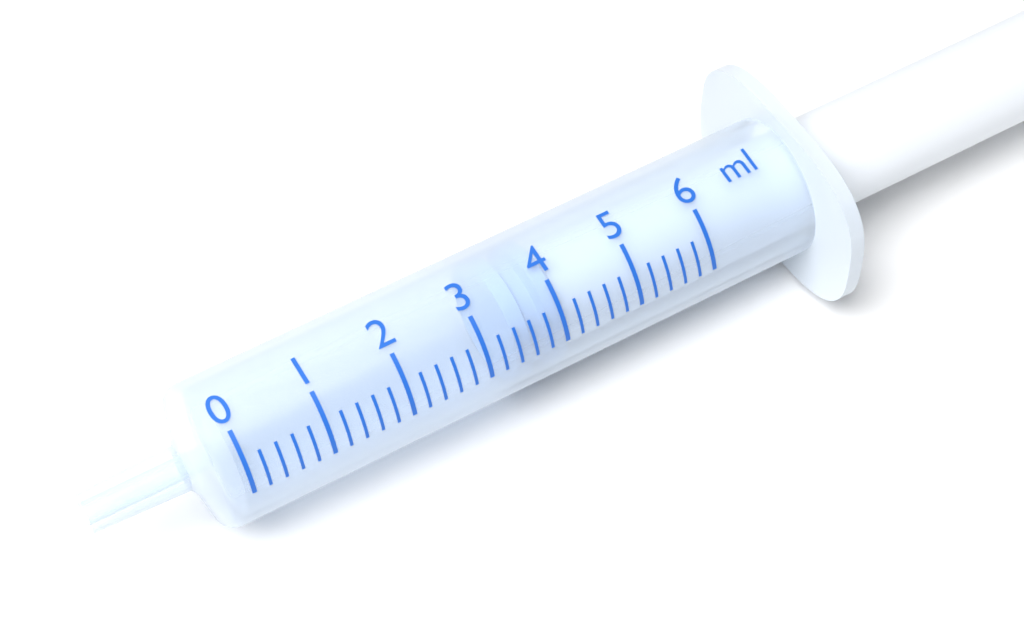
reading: 3.4 ml
